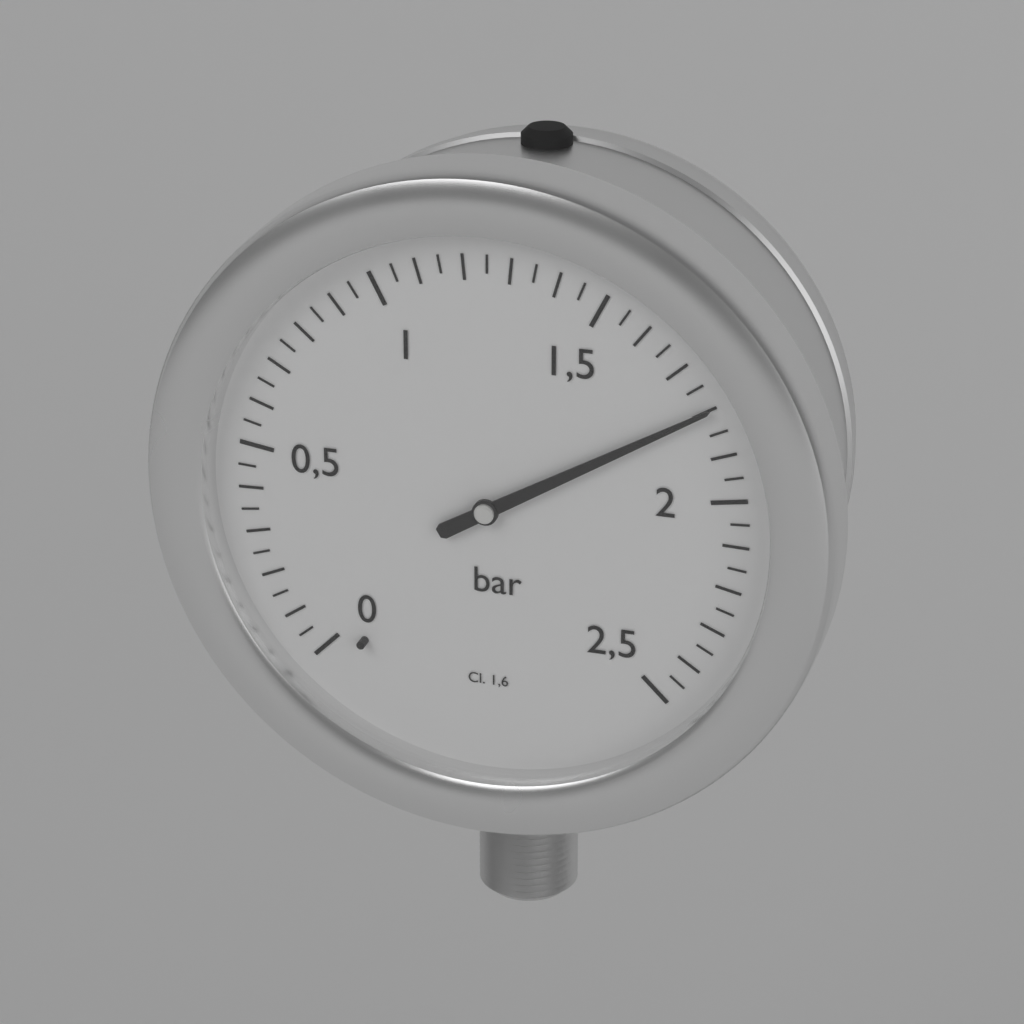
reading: 1.80 bar
